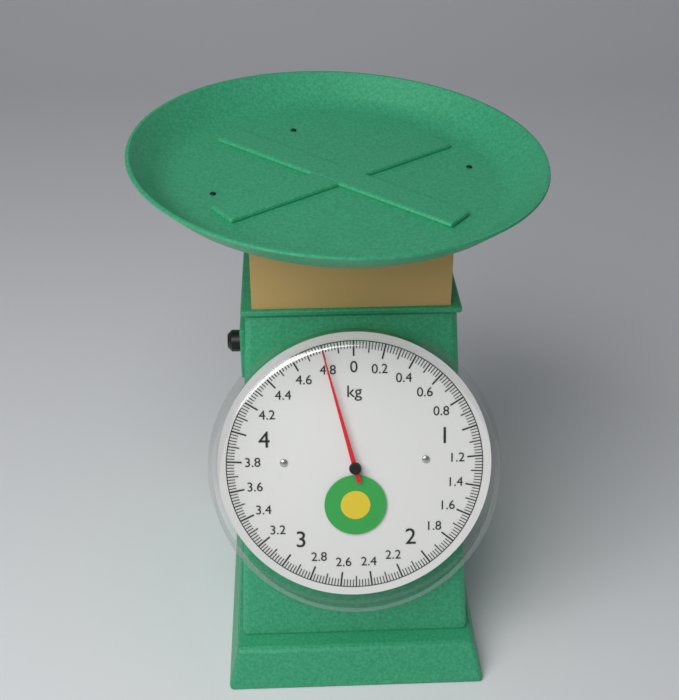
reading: 4.80 kg
